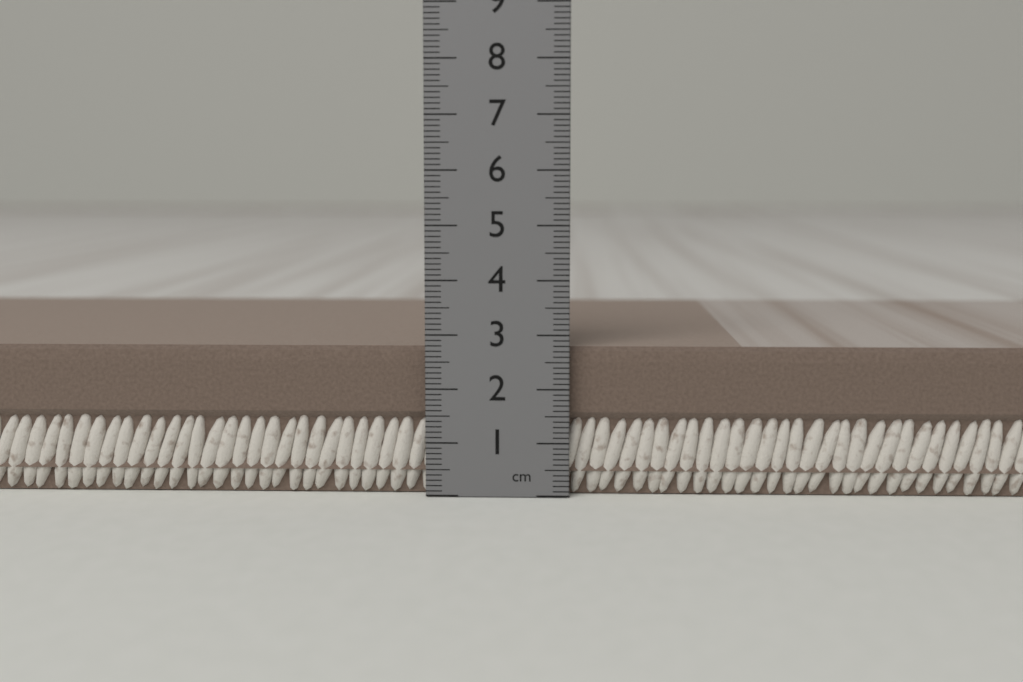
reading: 2.8 cm
